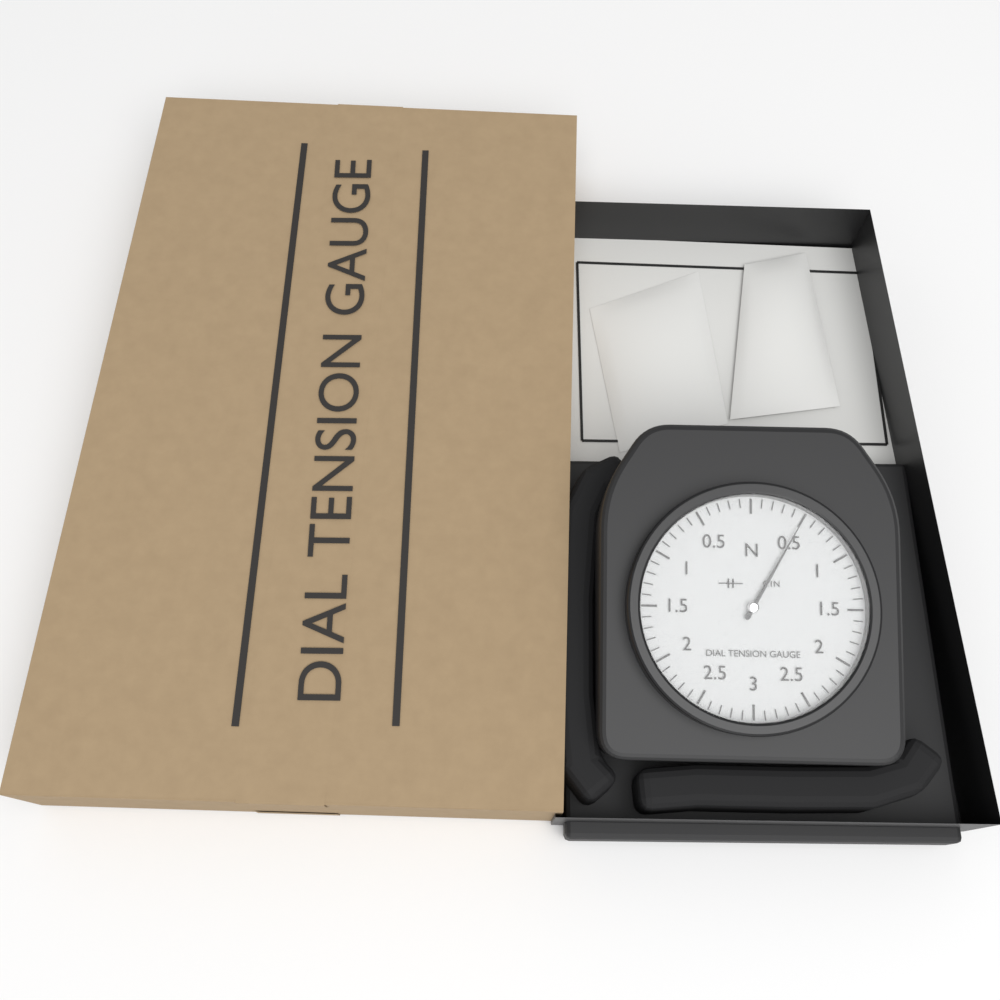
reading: 0.5 N
